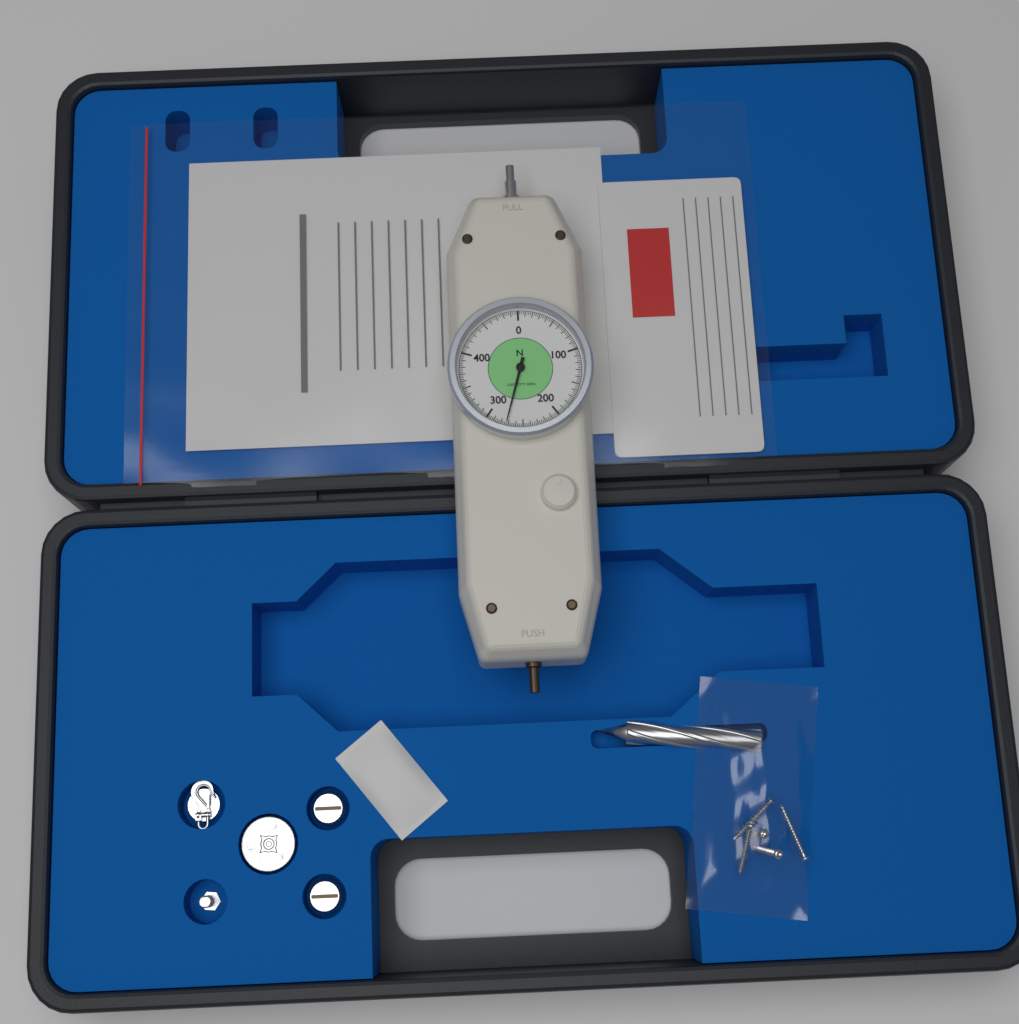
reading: 272.5 N
